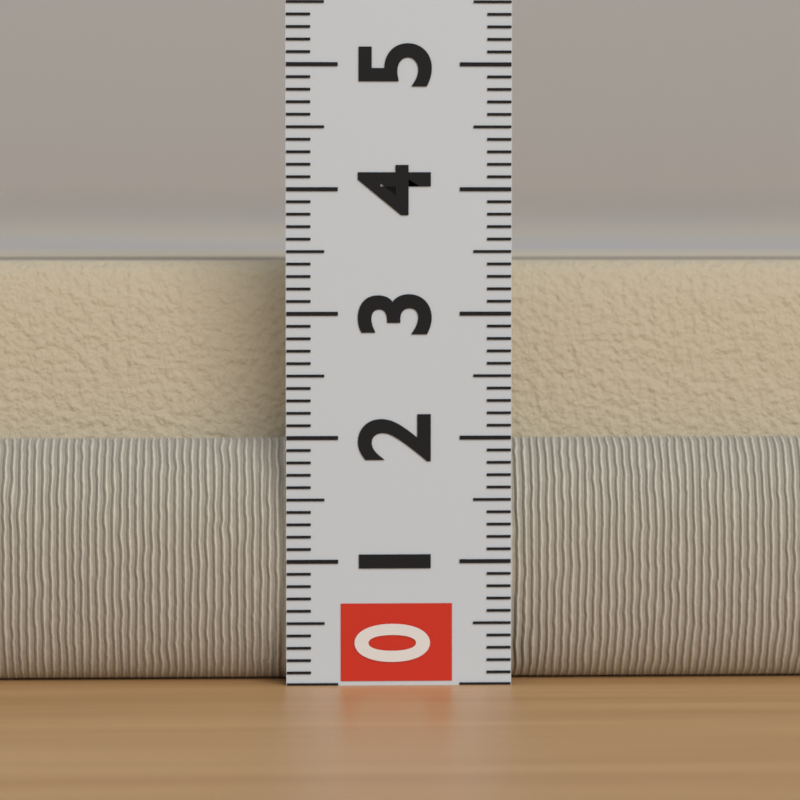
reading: 3.4 (no unit)
